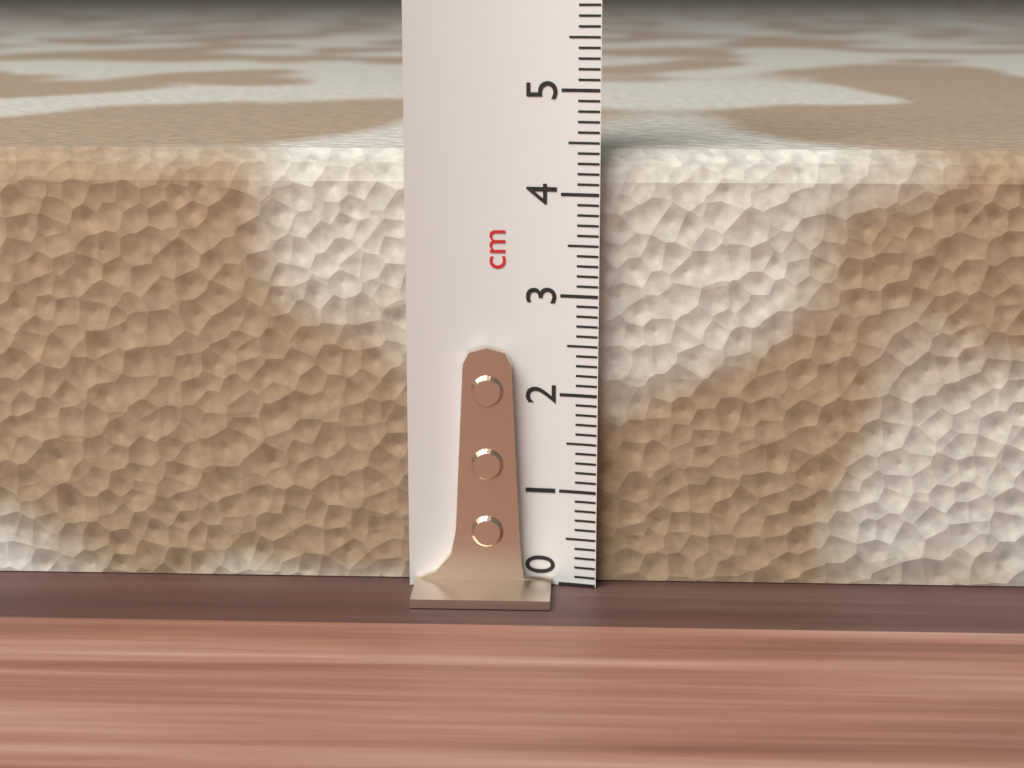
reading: 4.4 cm
